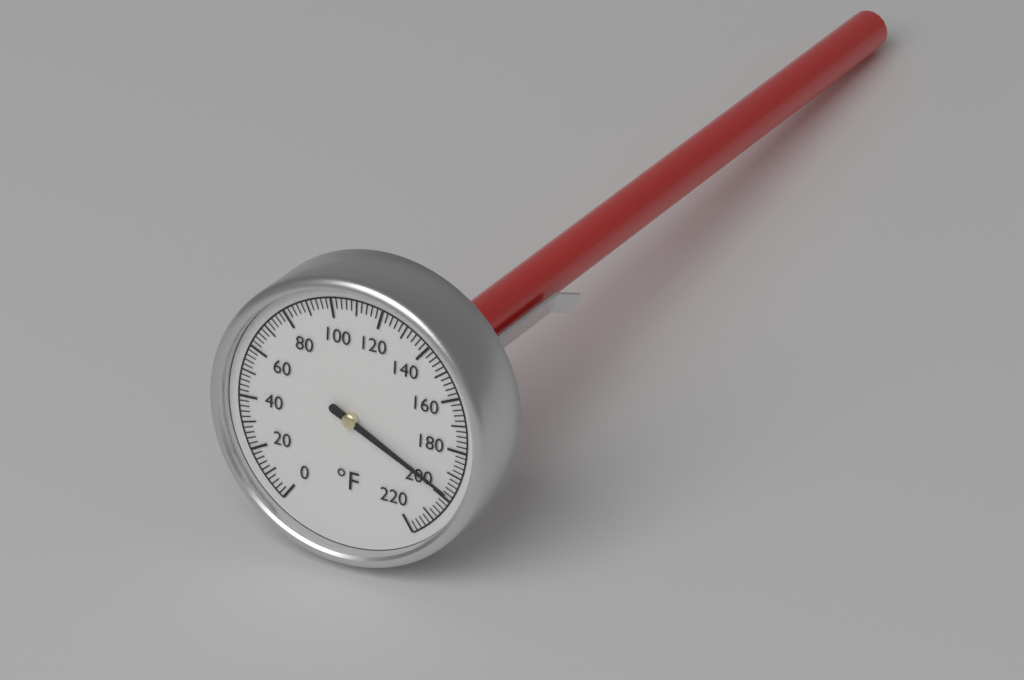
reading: 198 °F
